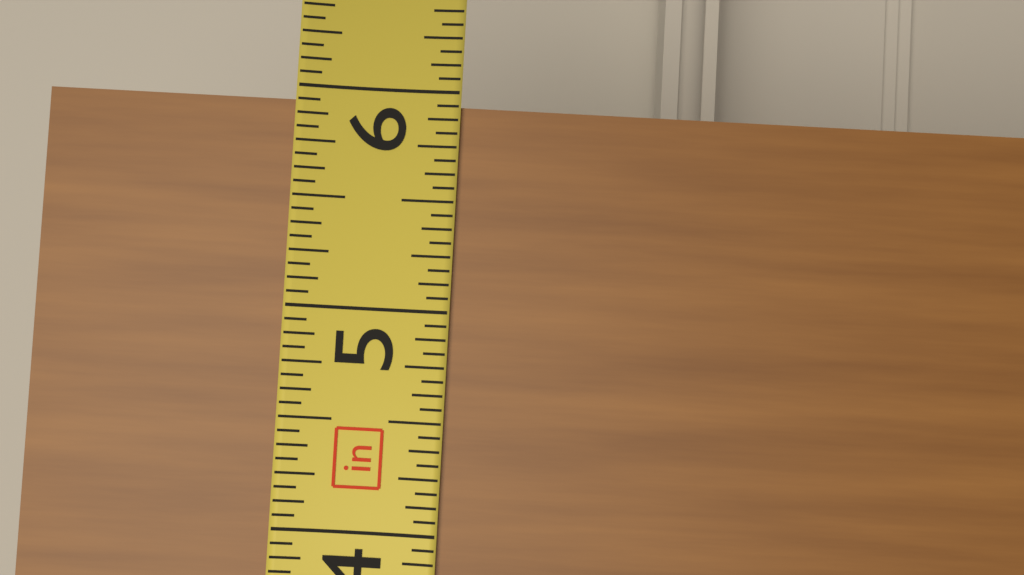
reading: 5.9375 in
